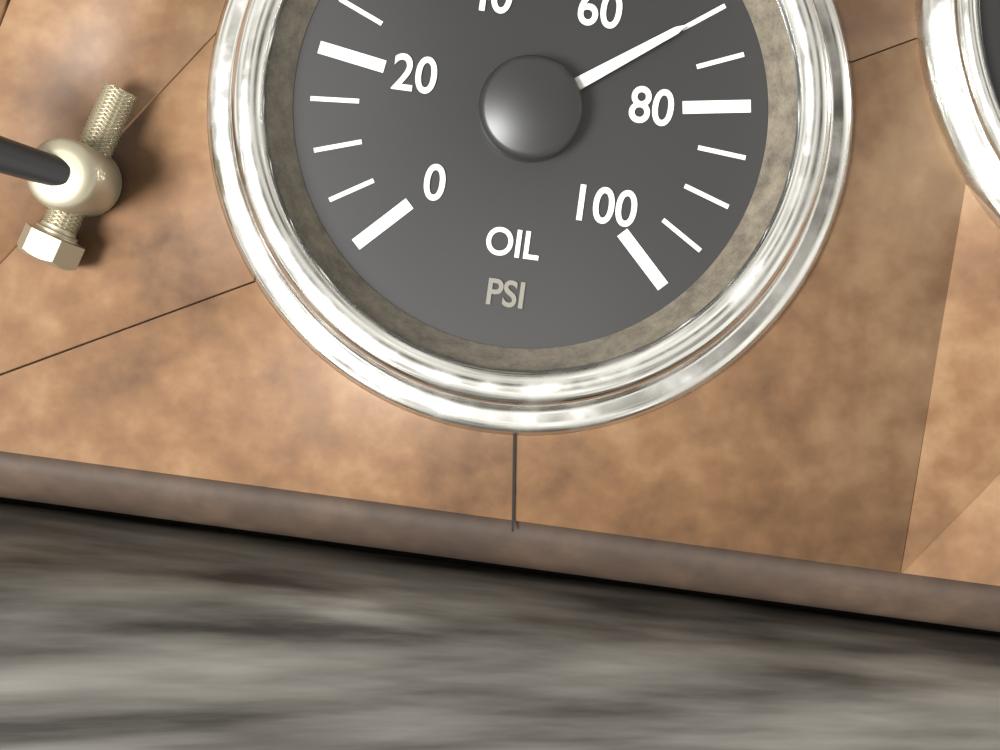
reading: 70 psi
